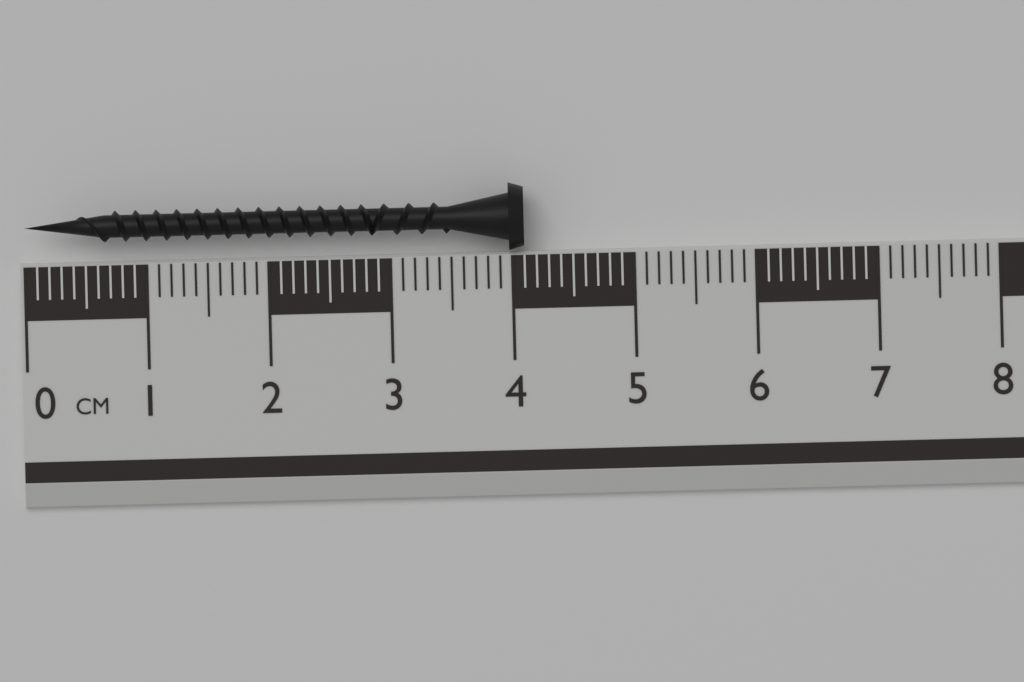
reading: 4.1 cm
